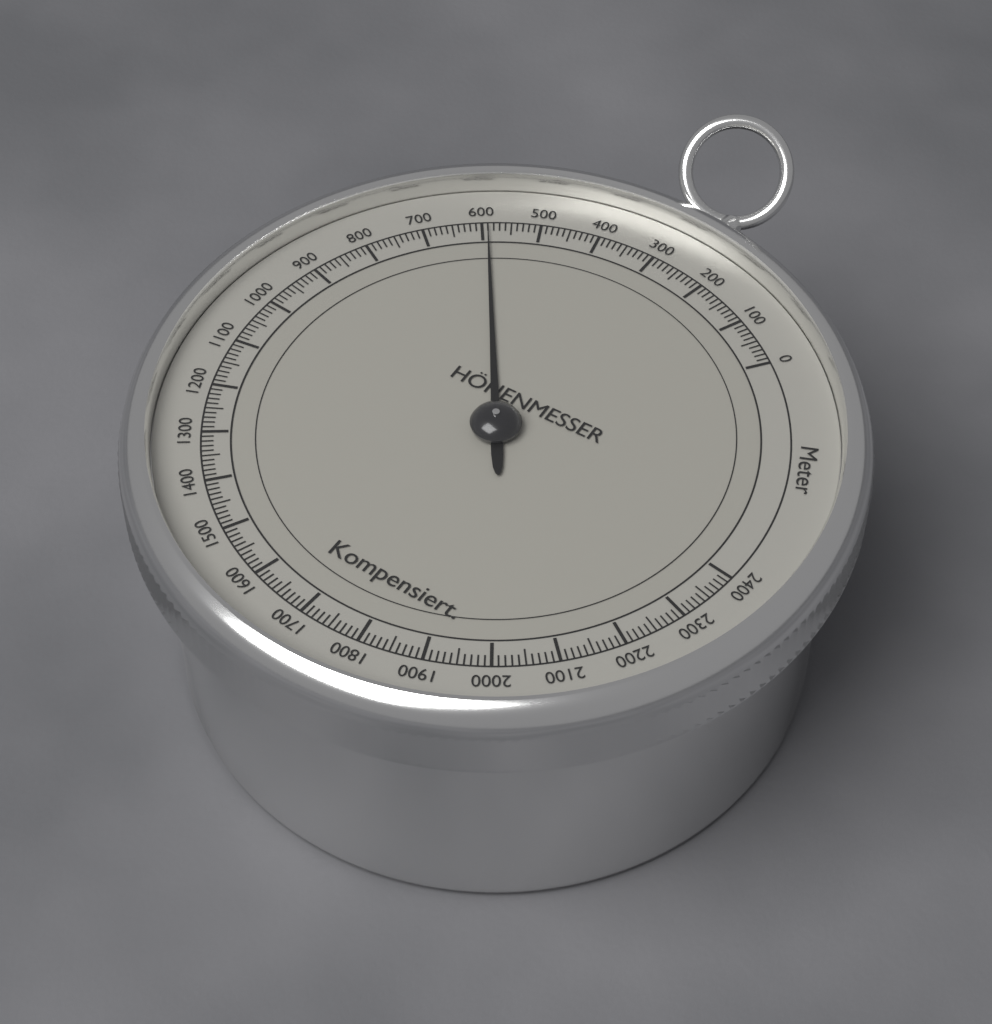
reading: 590 m
